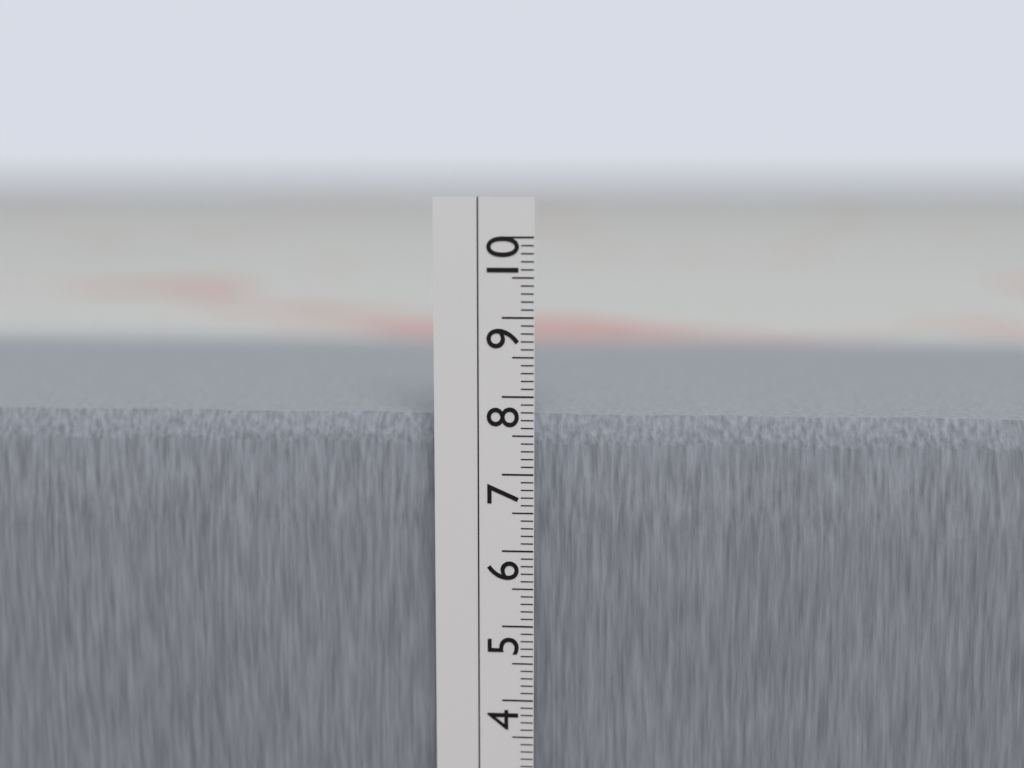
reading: 7.7 cm
